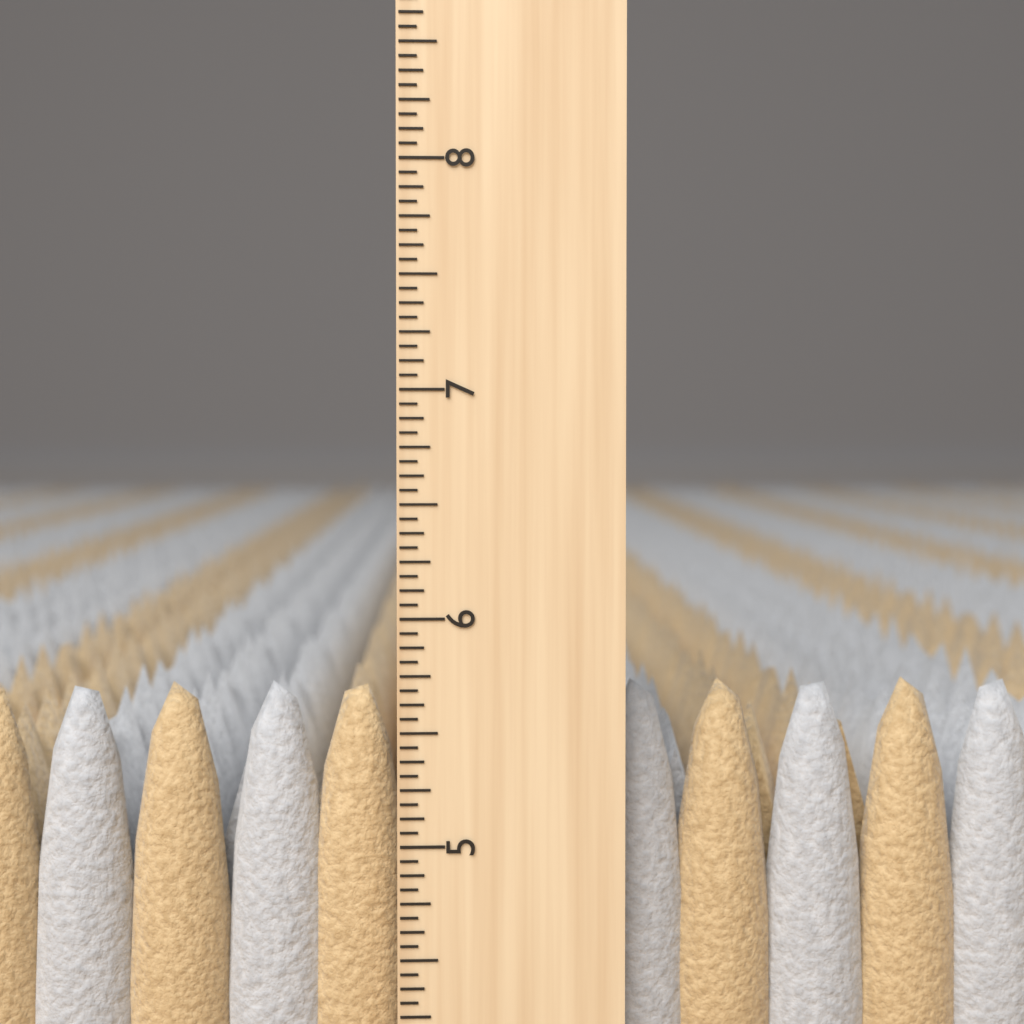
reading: 5.6875 inch
